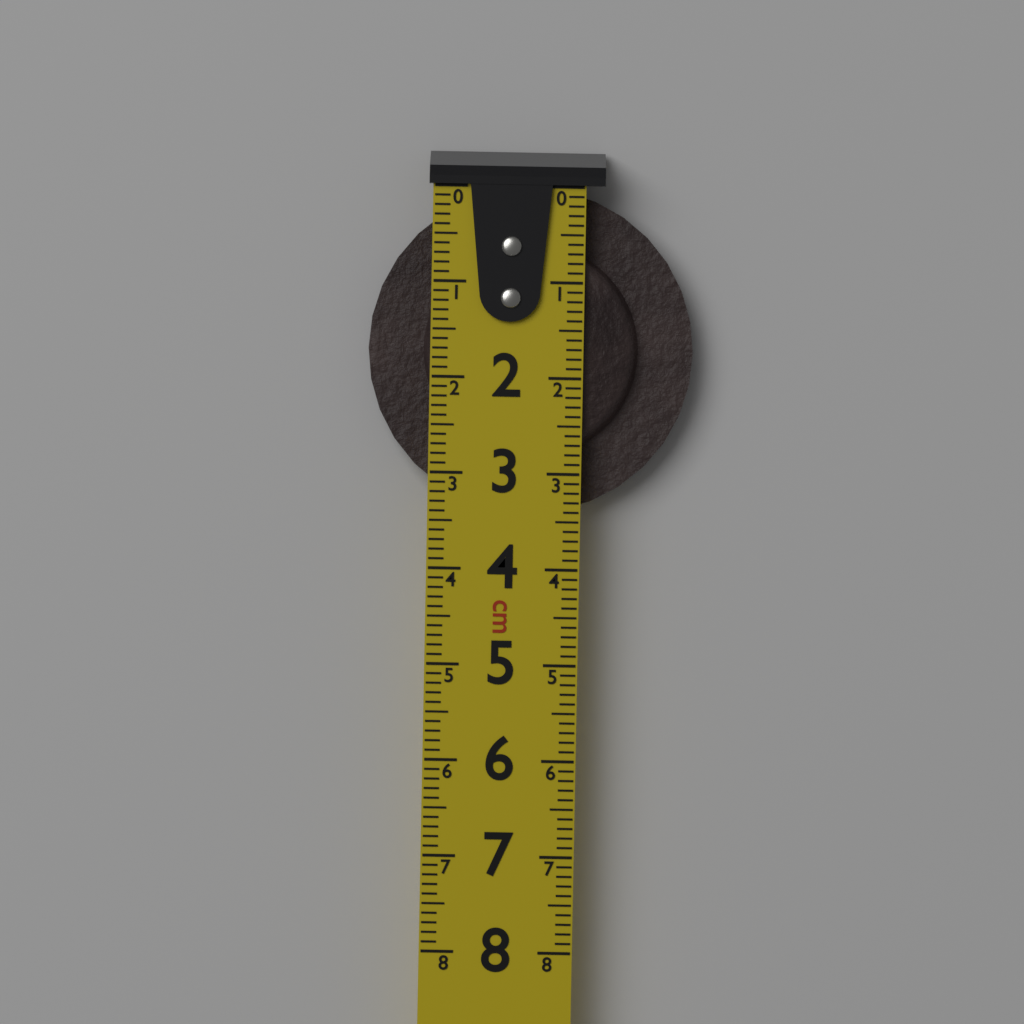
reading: 3.4 cm
